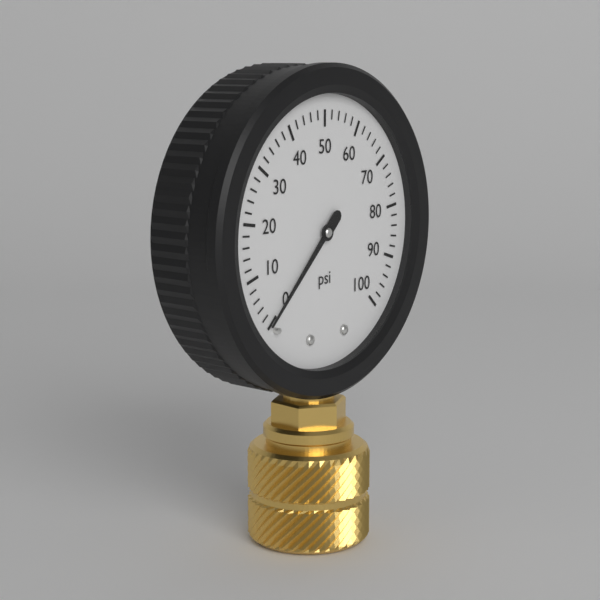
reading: 0 psi
